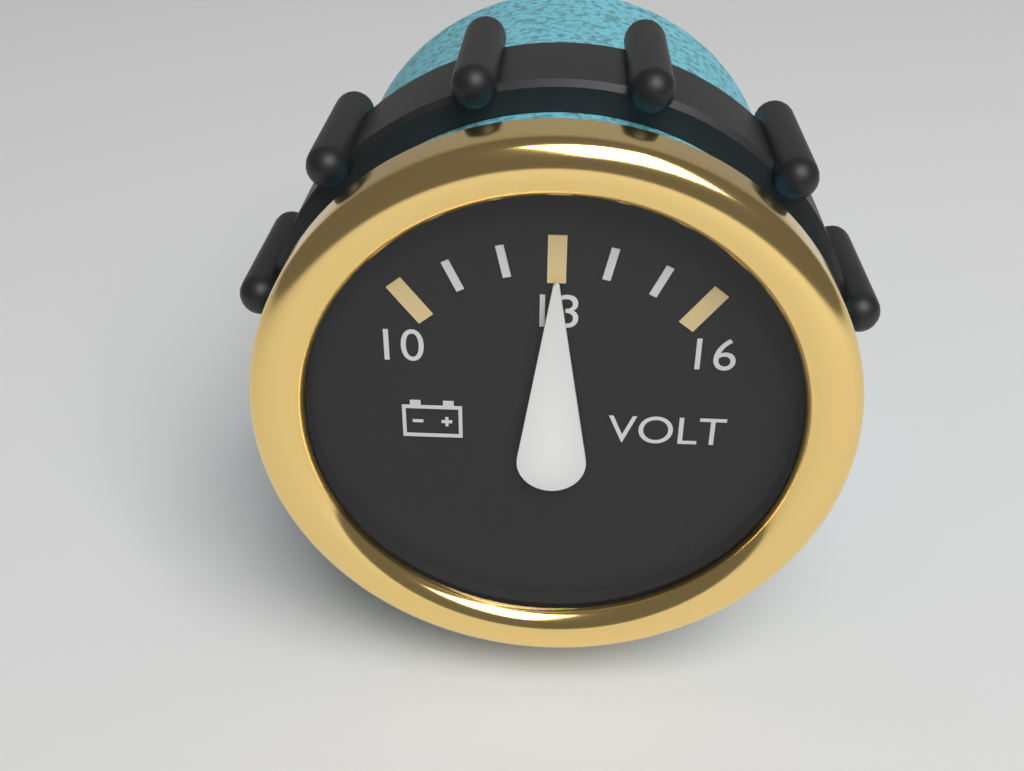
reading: 13 V
